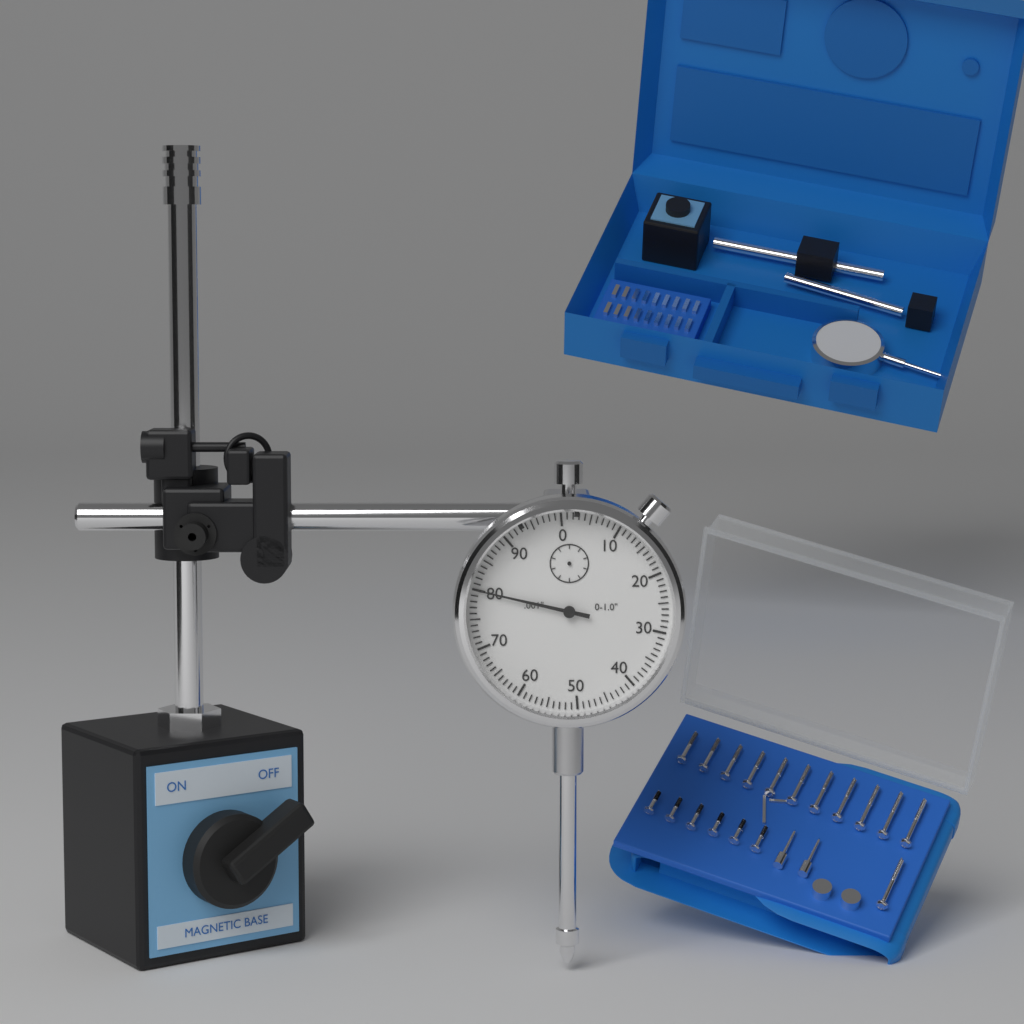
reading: 0.080 in
